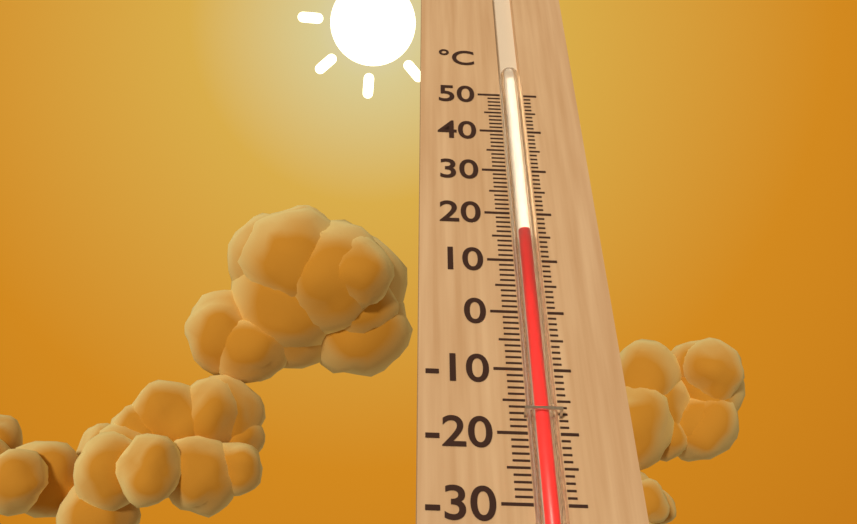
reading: 16 °C
